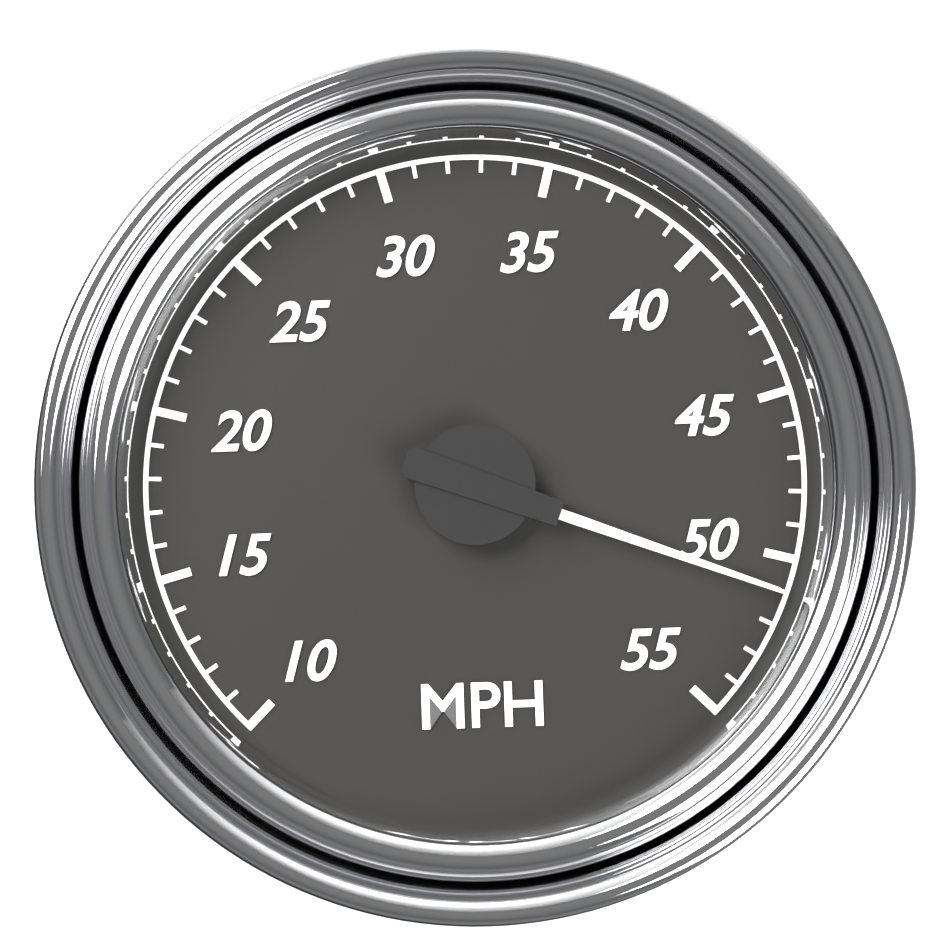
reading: 51 MPH
